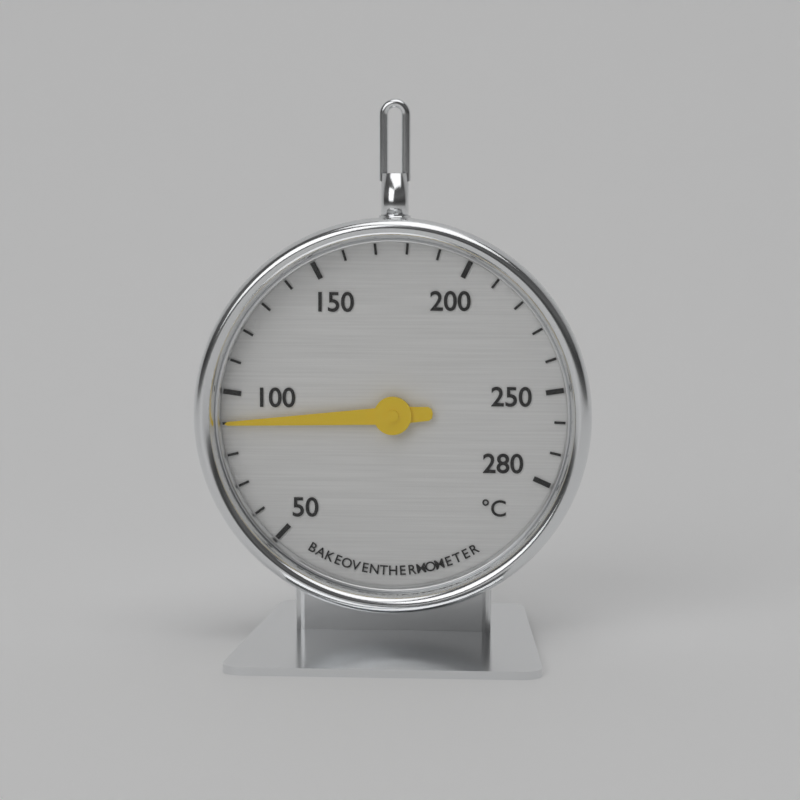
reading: 90 °C
